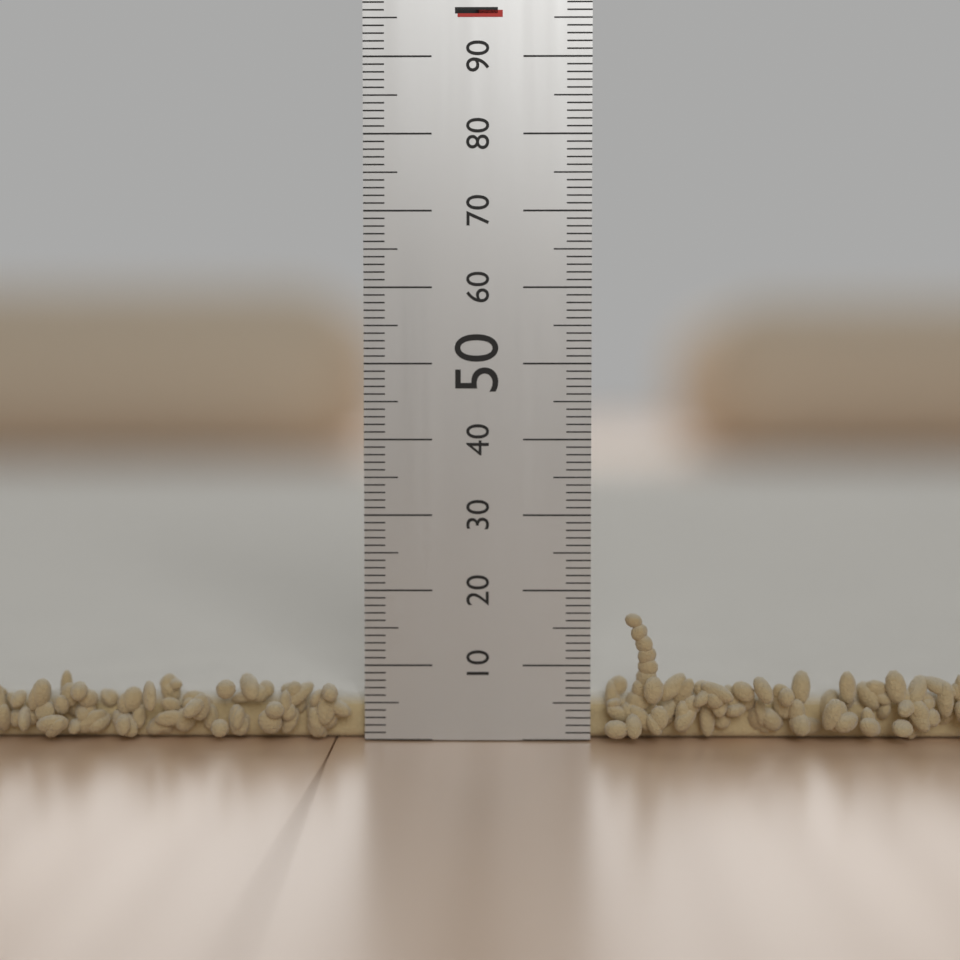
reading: 6 mm
